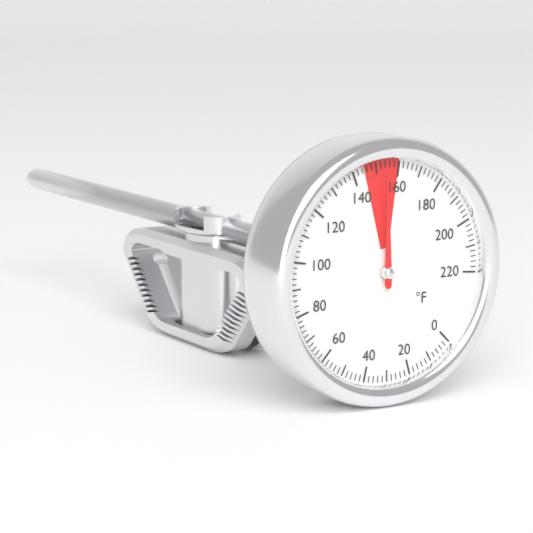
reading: 154 °F
